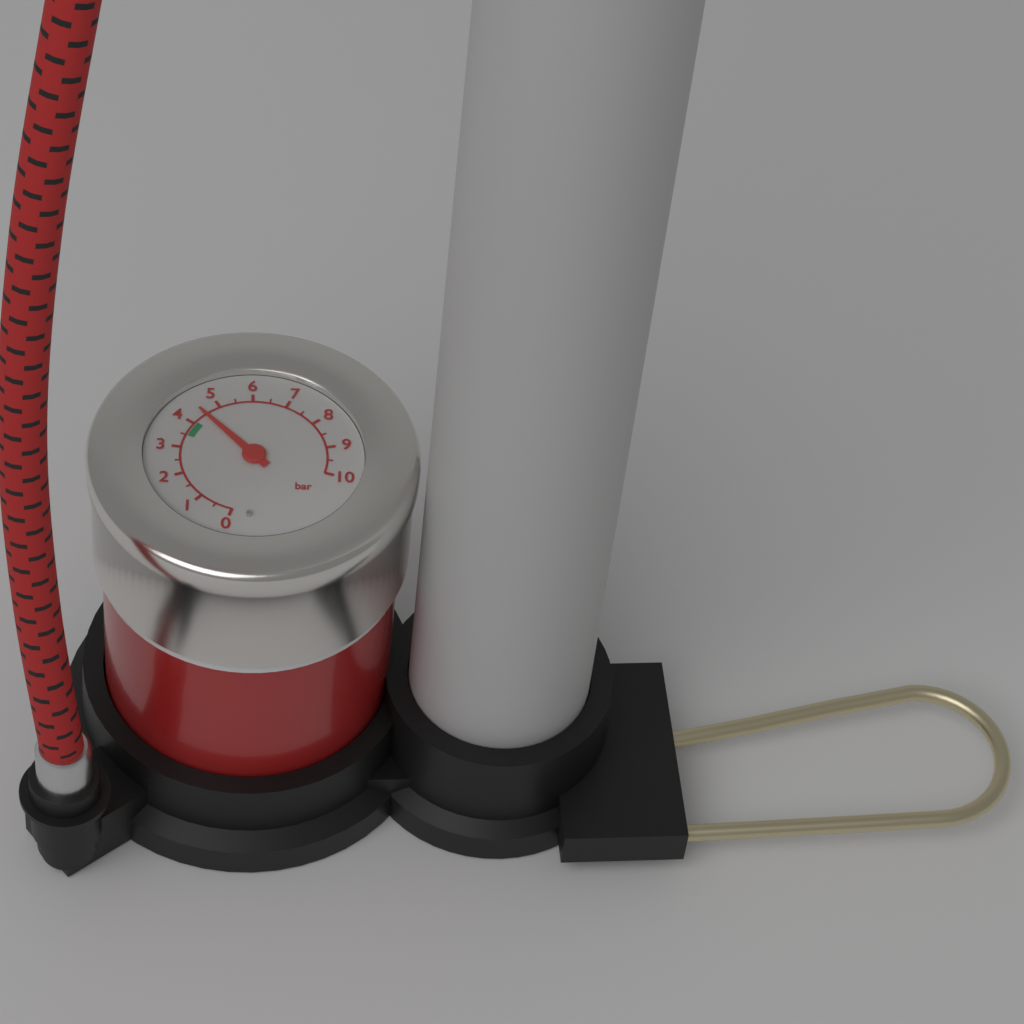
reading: 4.5 bar
